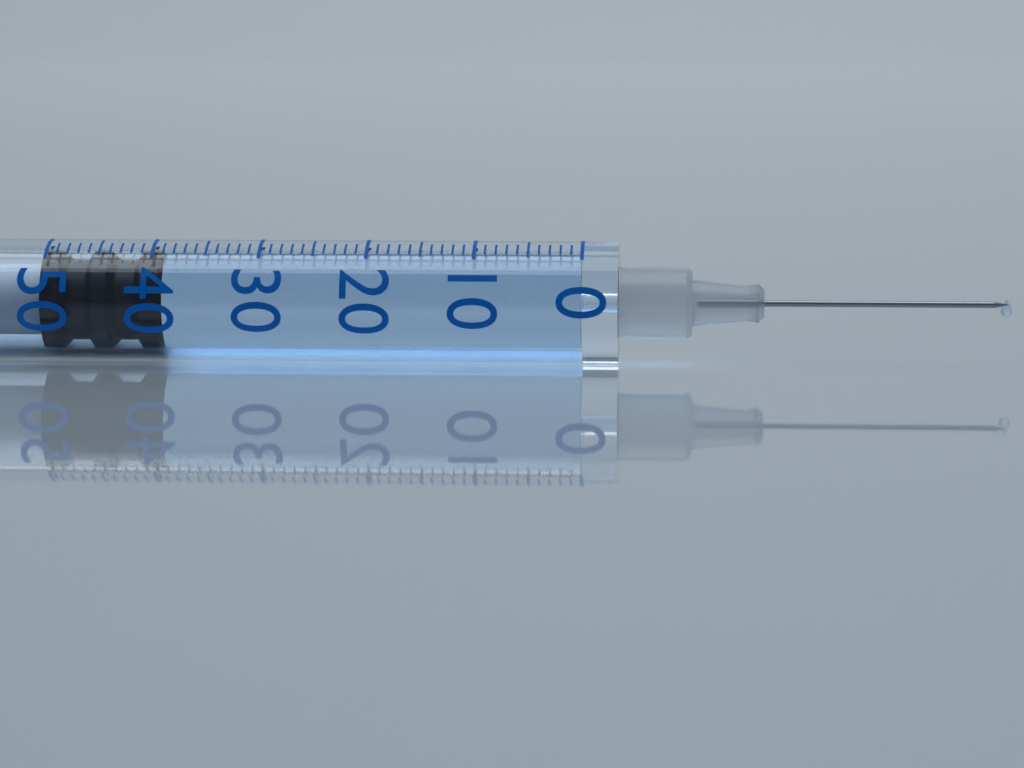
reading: 39 (no unit)
